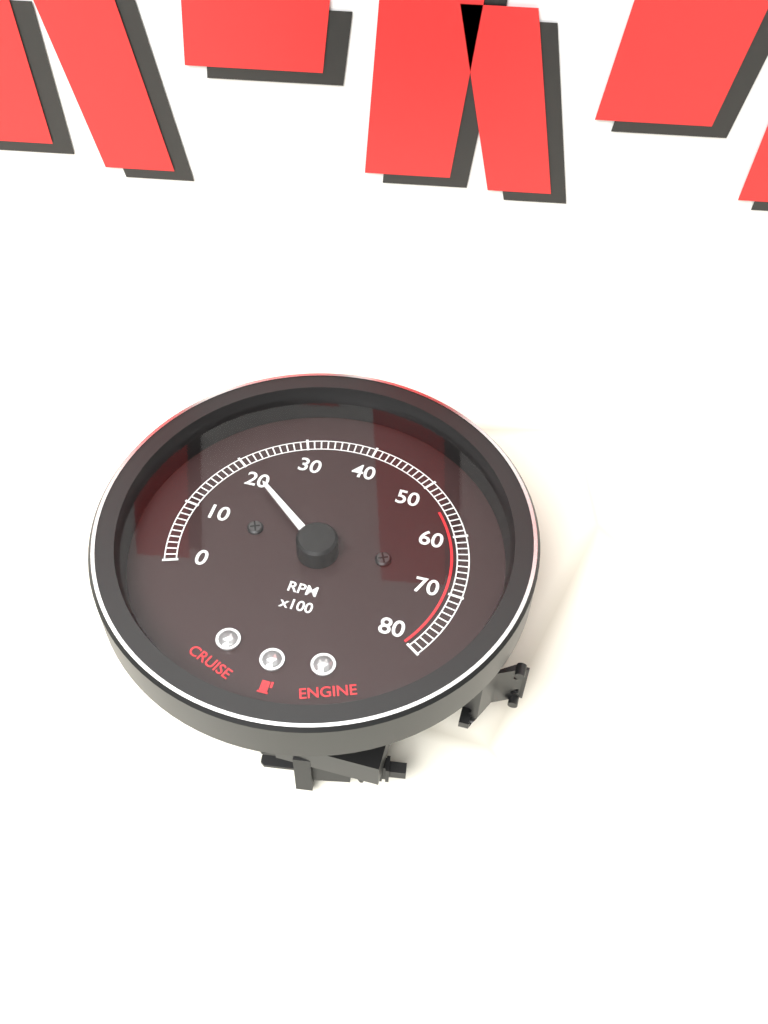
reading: 2000 RPM
